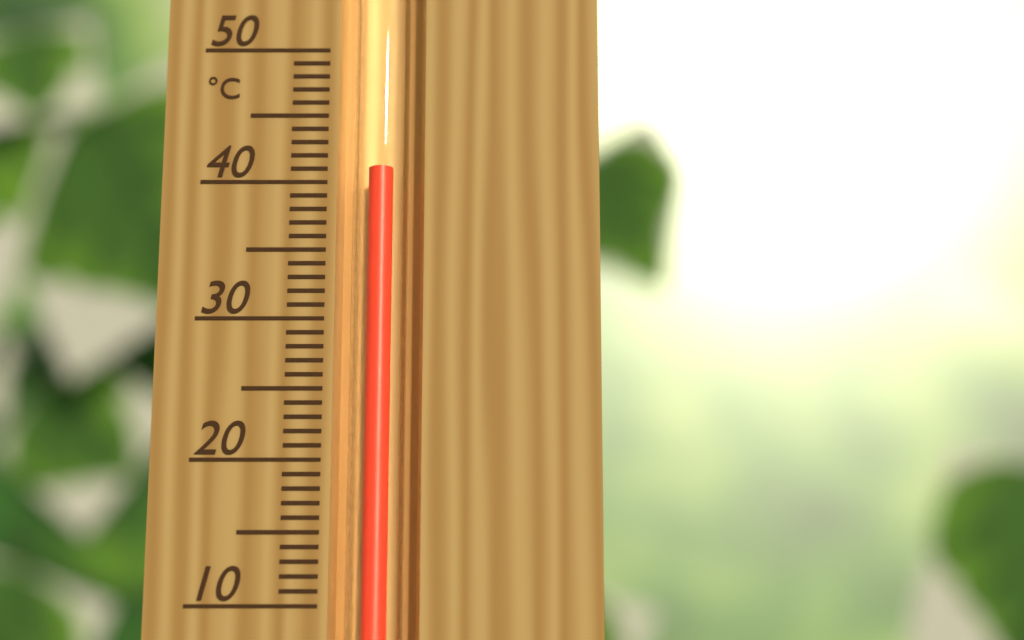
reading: 41 °C
